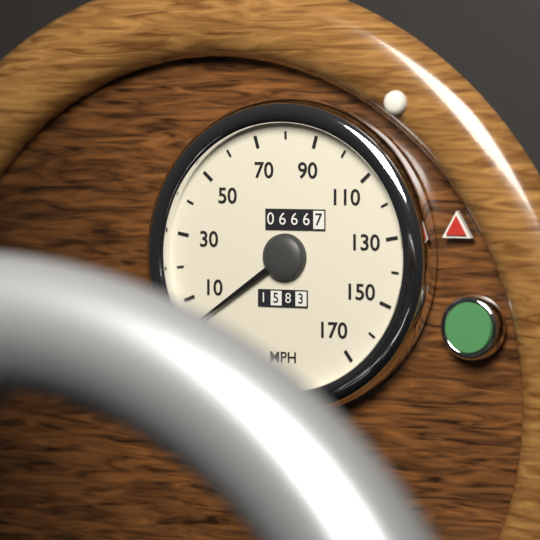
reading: 2 MPH
